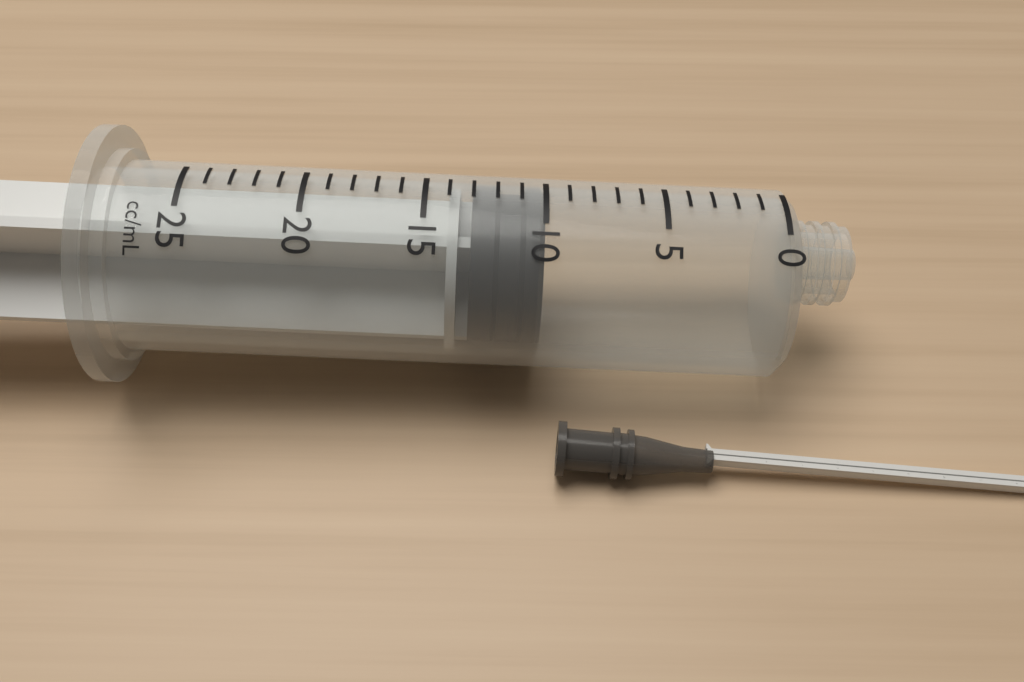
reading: 10 ml
